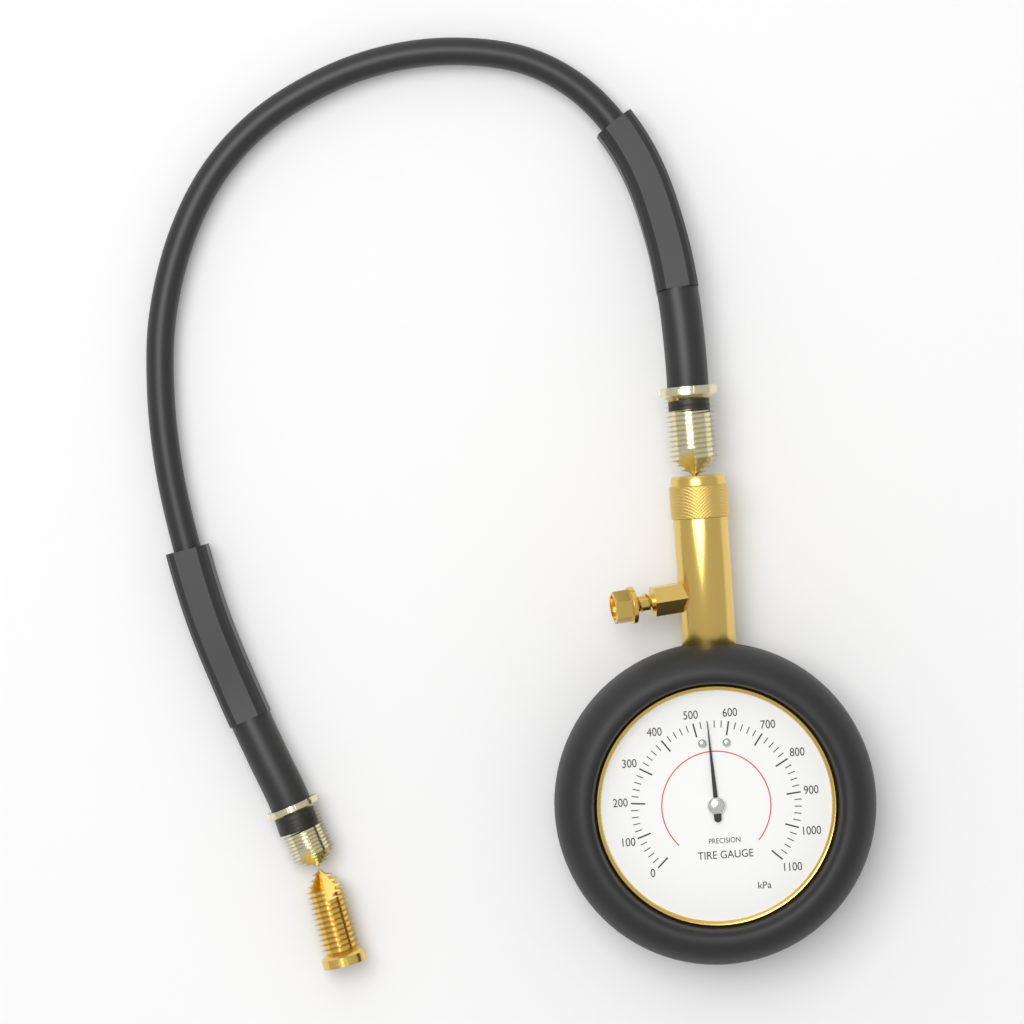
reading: 540 kPa
